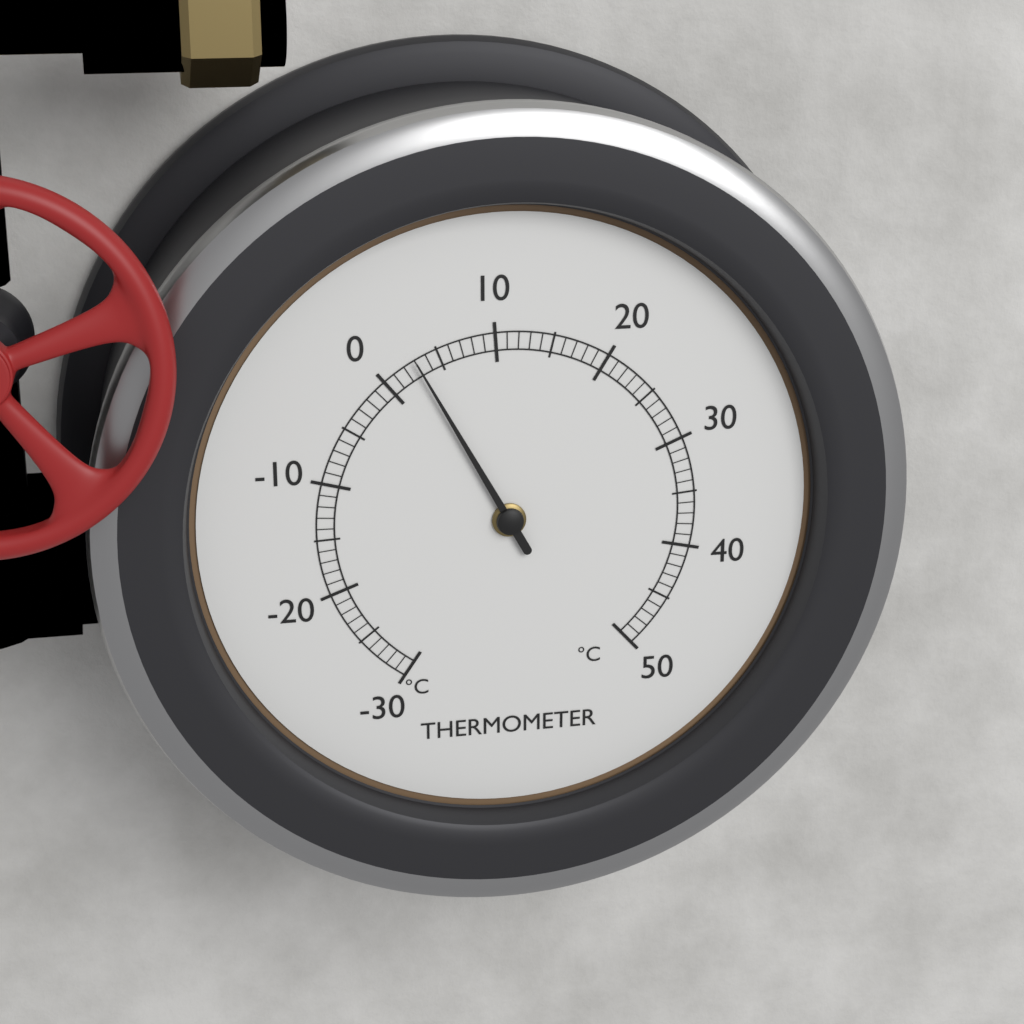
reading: 3 °C
